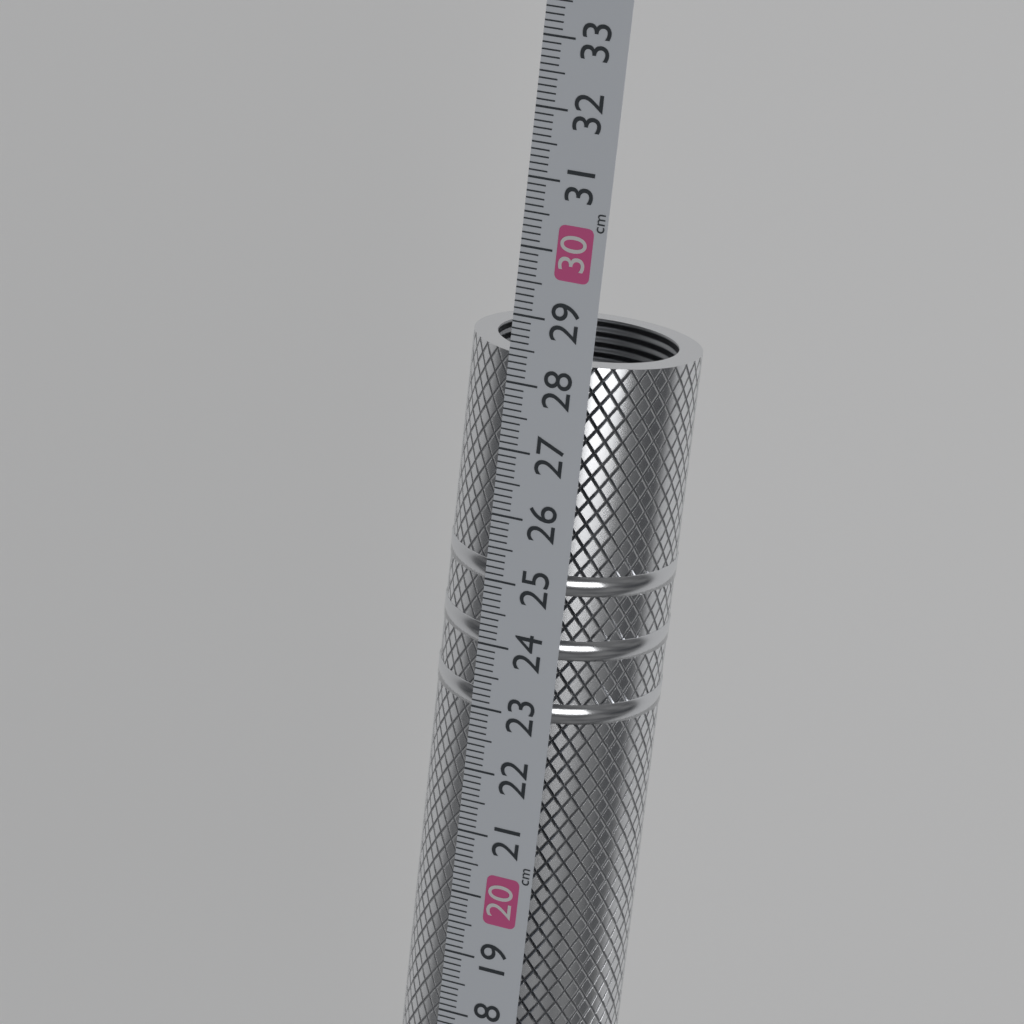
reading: 28.4 cm
